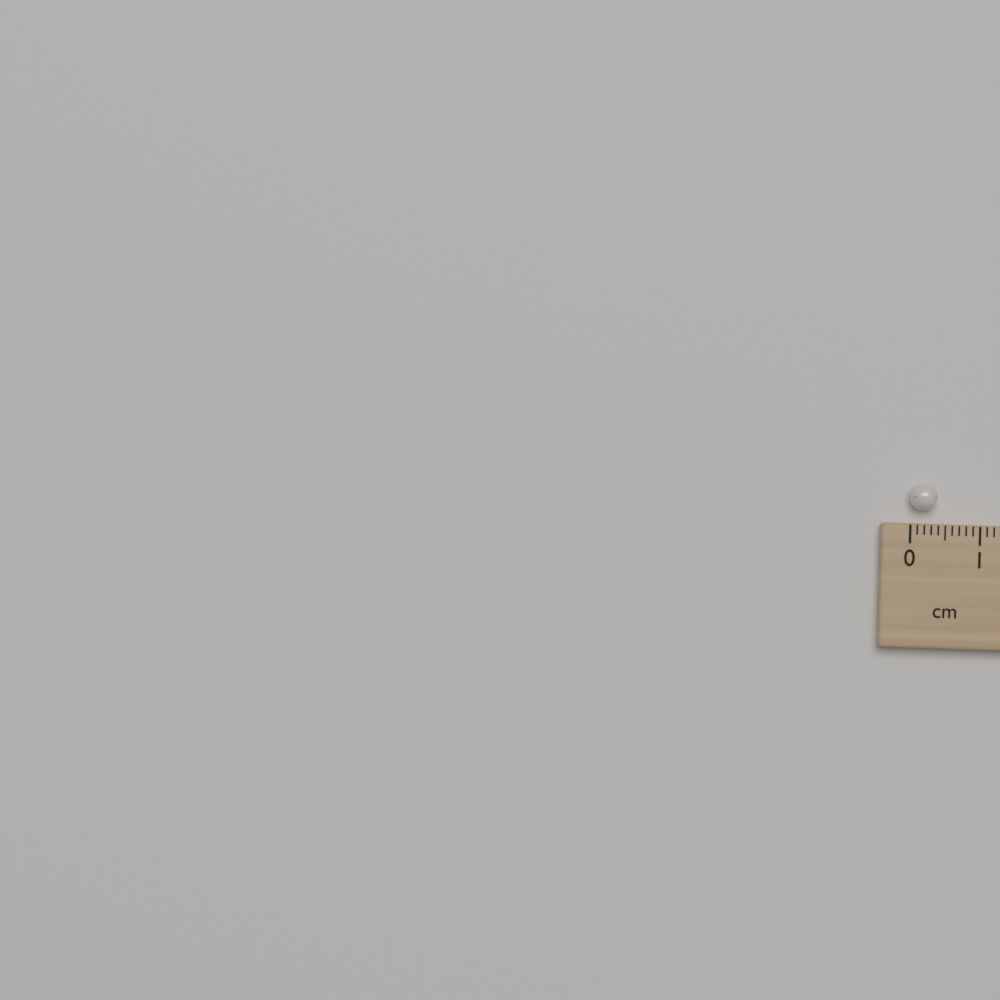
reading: 0.4 cm
